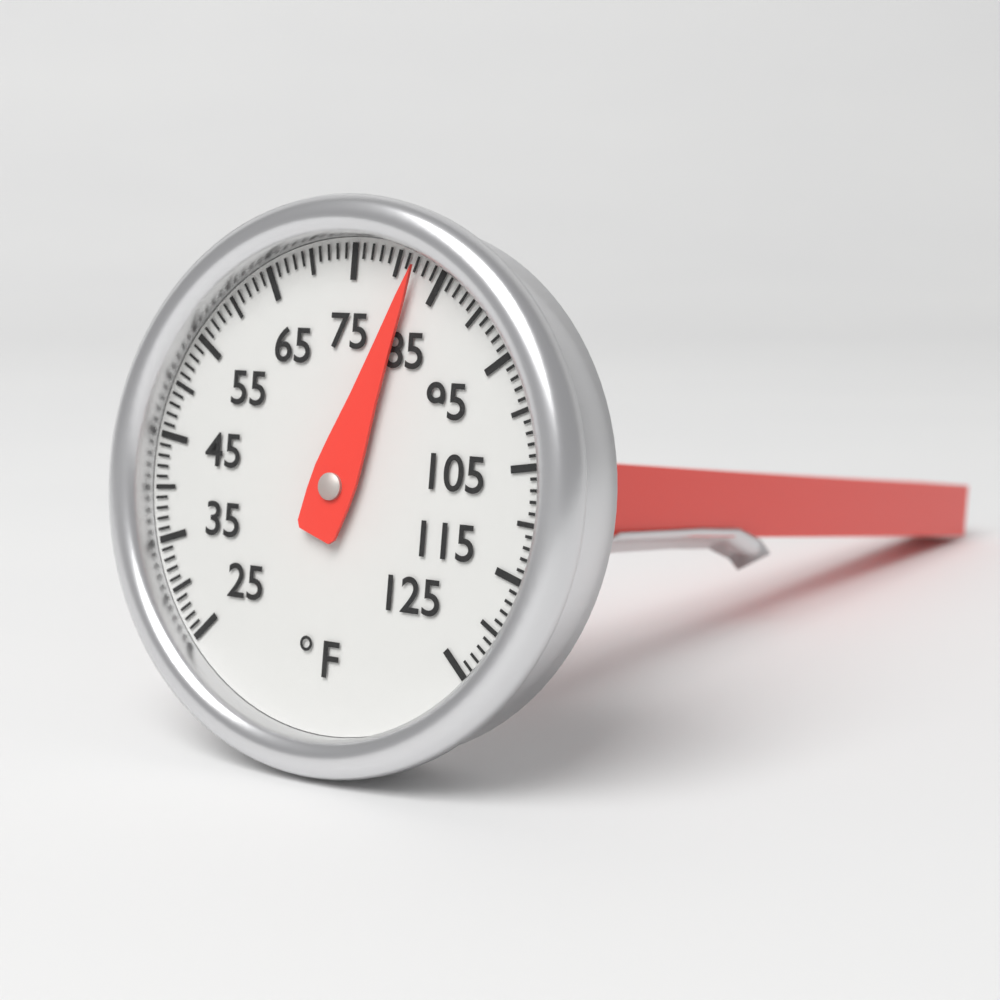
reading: 82 °F
